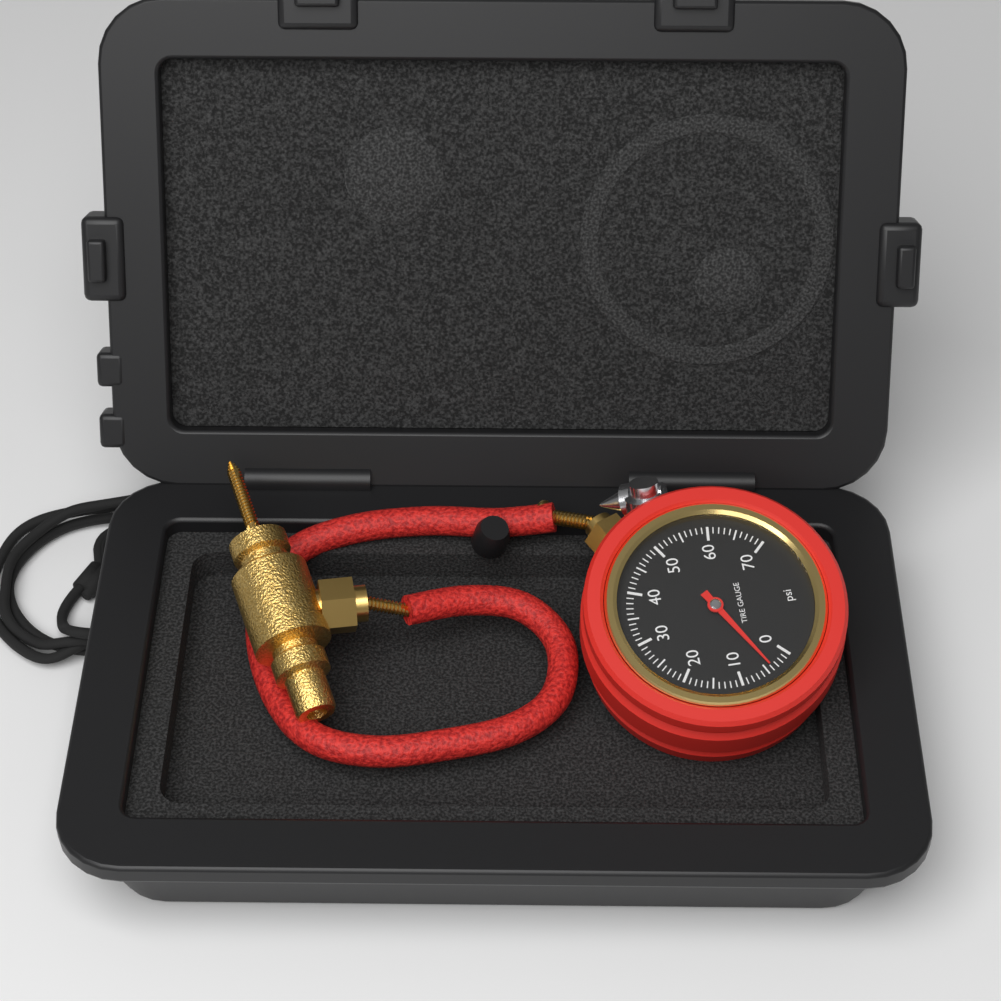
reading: 4 psi
